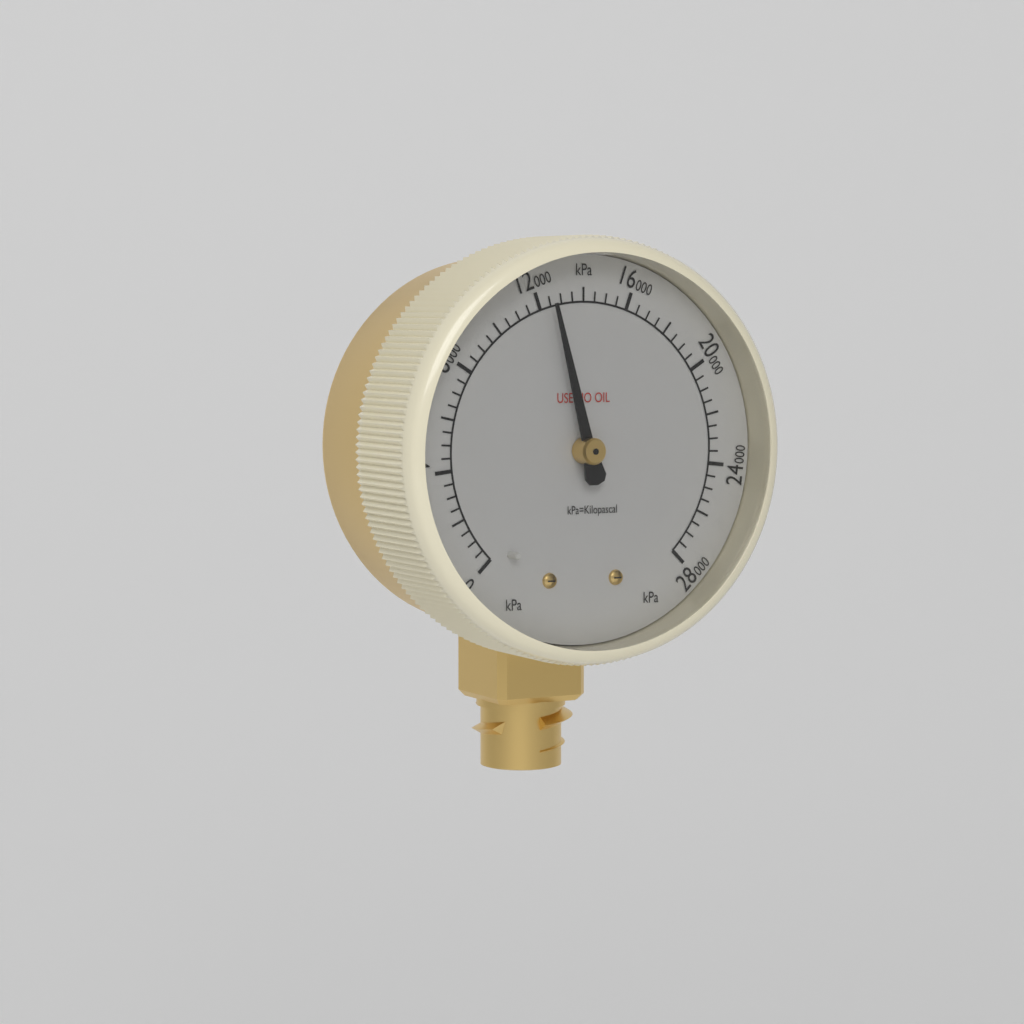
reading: 12500 kPa
